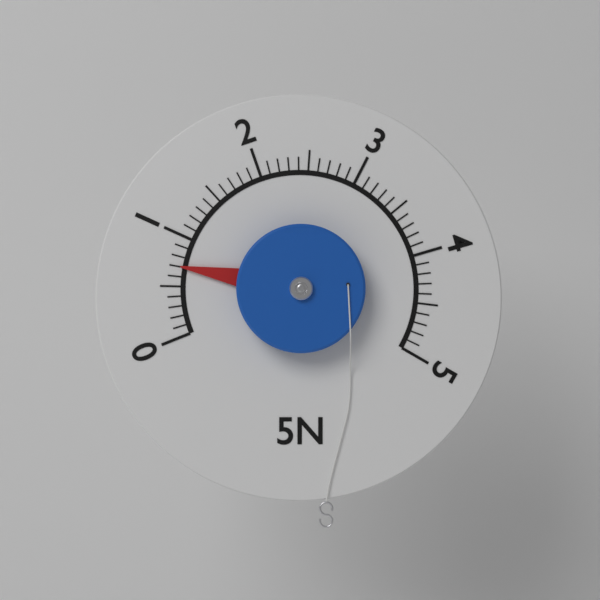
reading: 0.7 N
